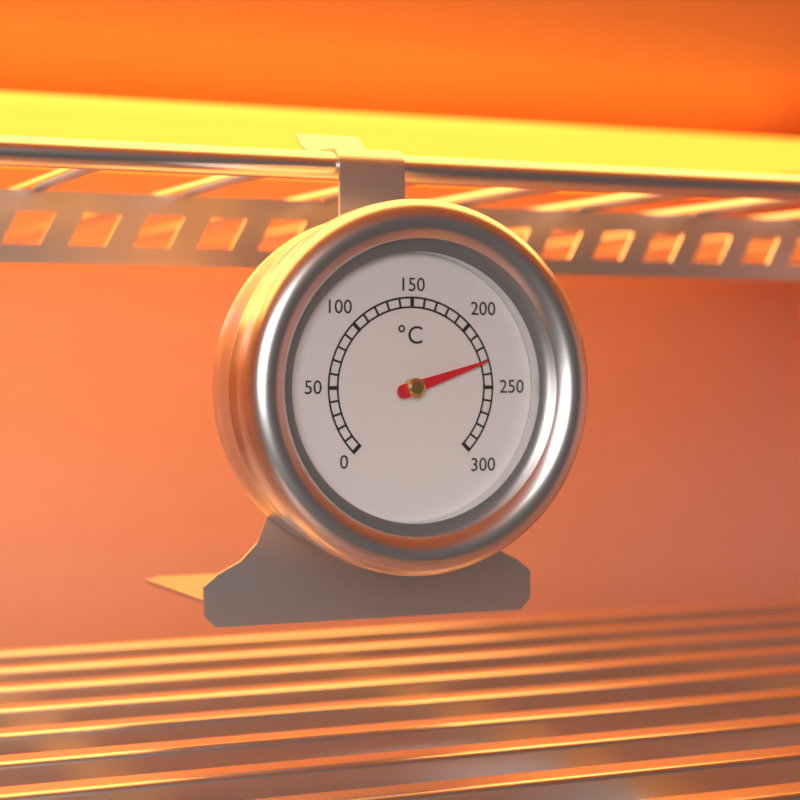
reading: 230 °C
